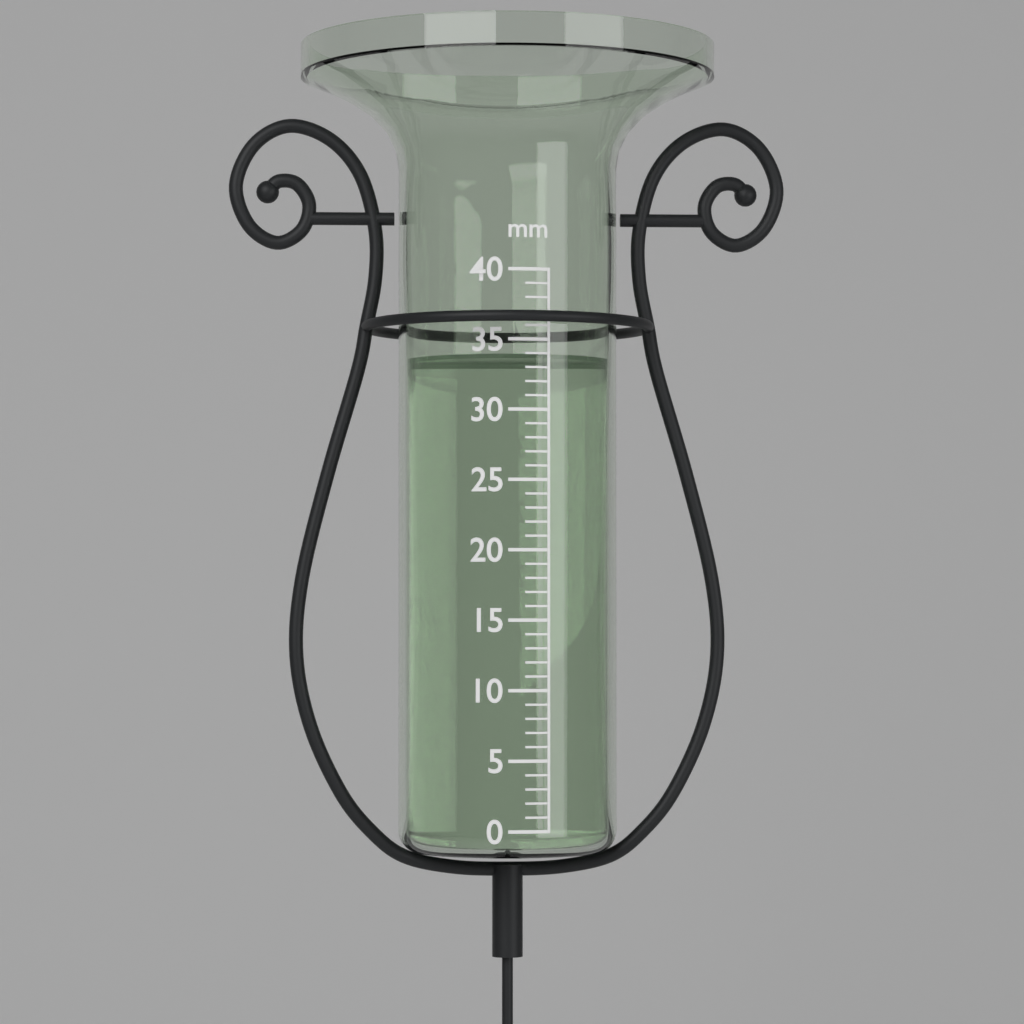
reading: 34 mm
